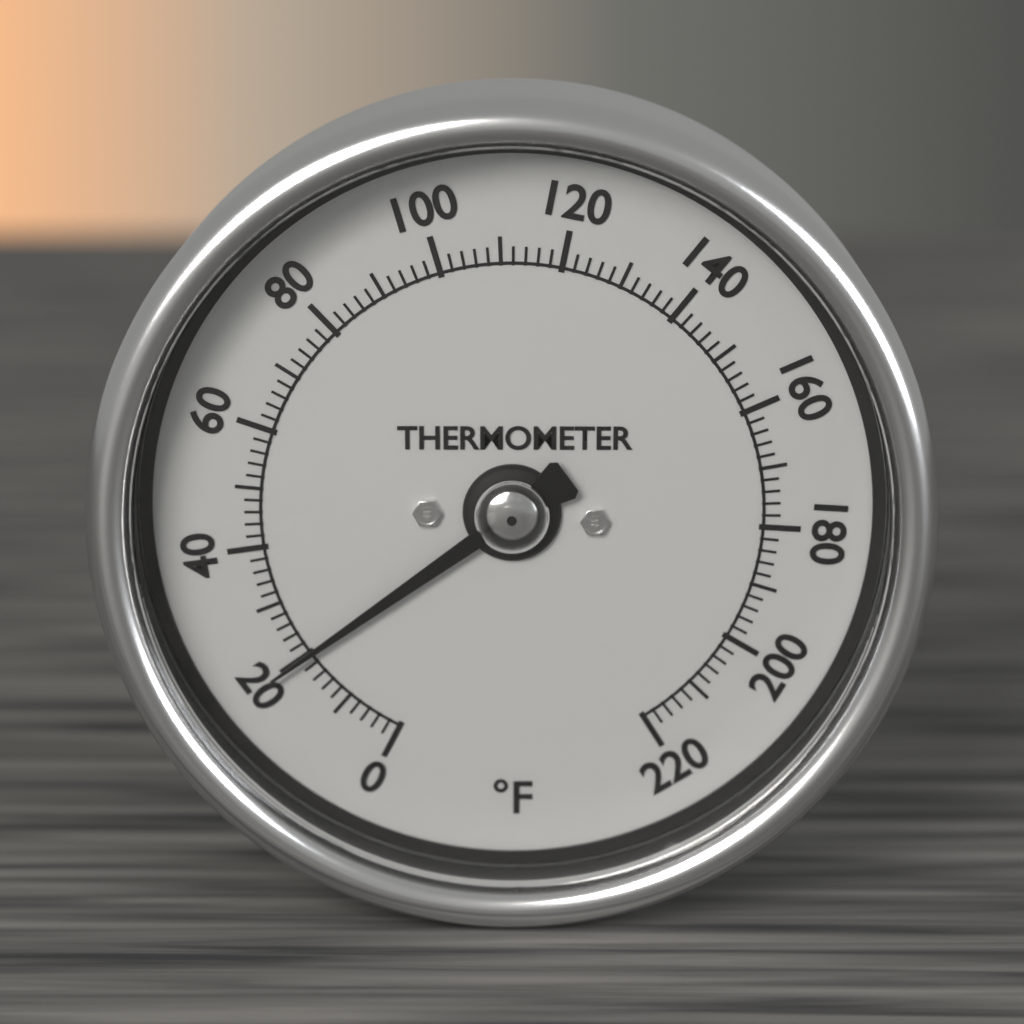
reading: 20 °F
